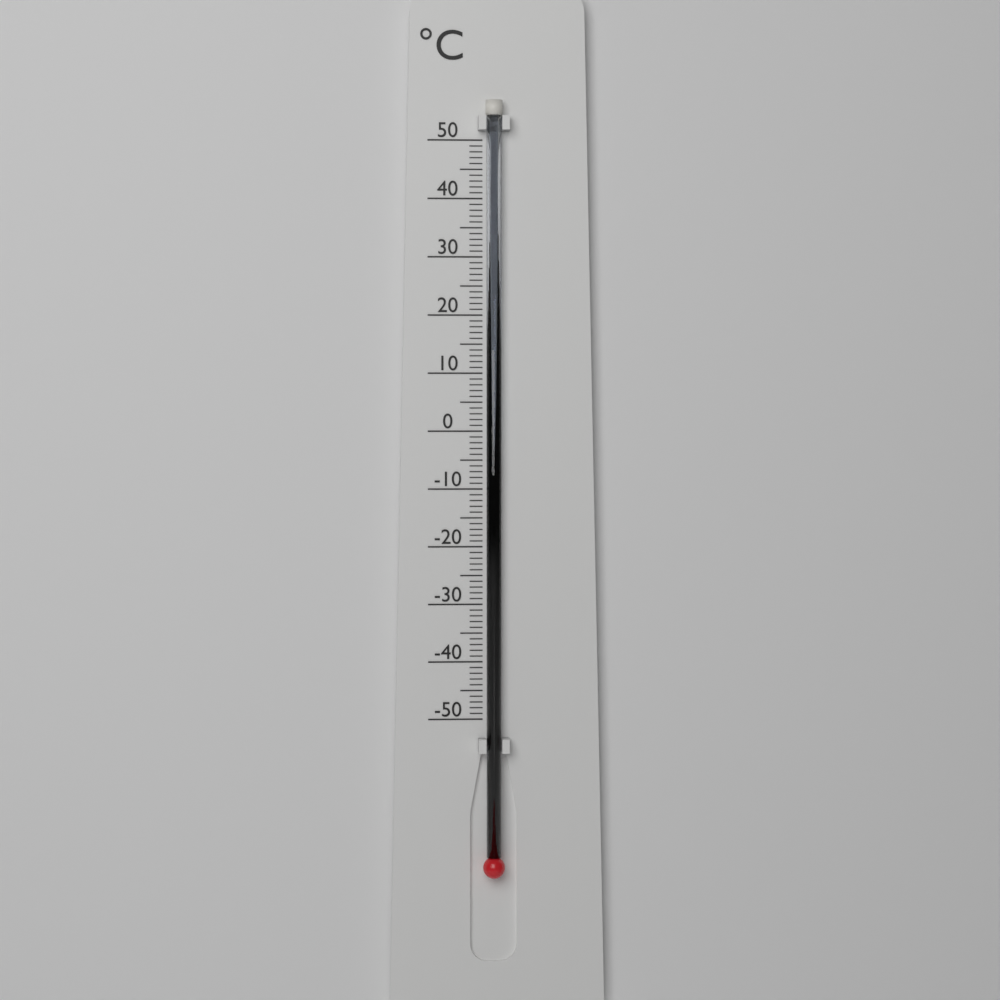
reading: -5 °C
